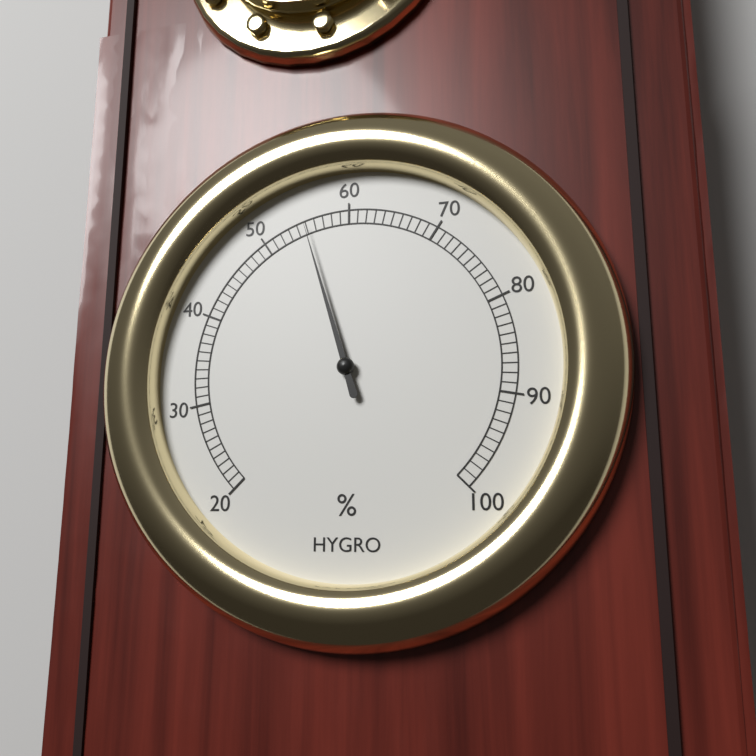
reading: 55 %
